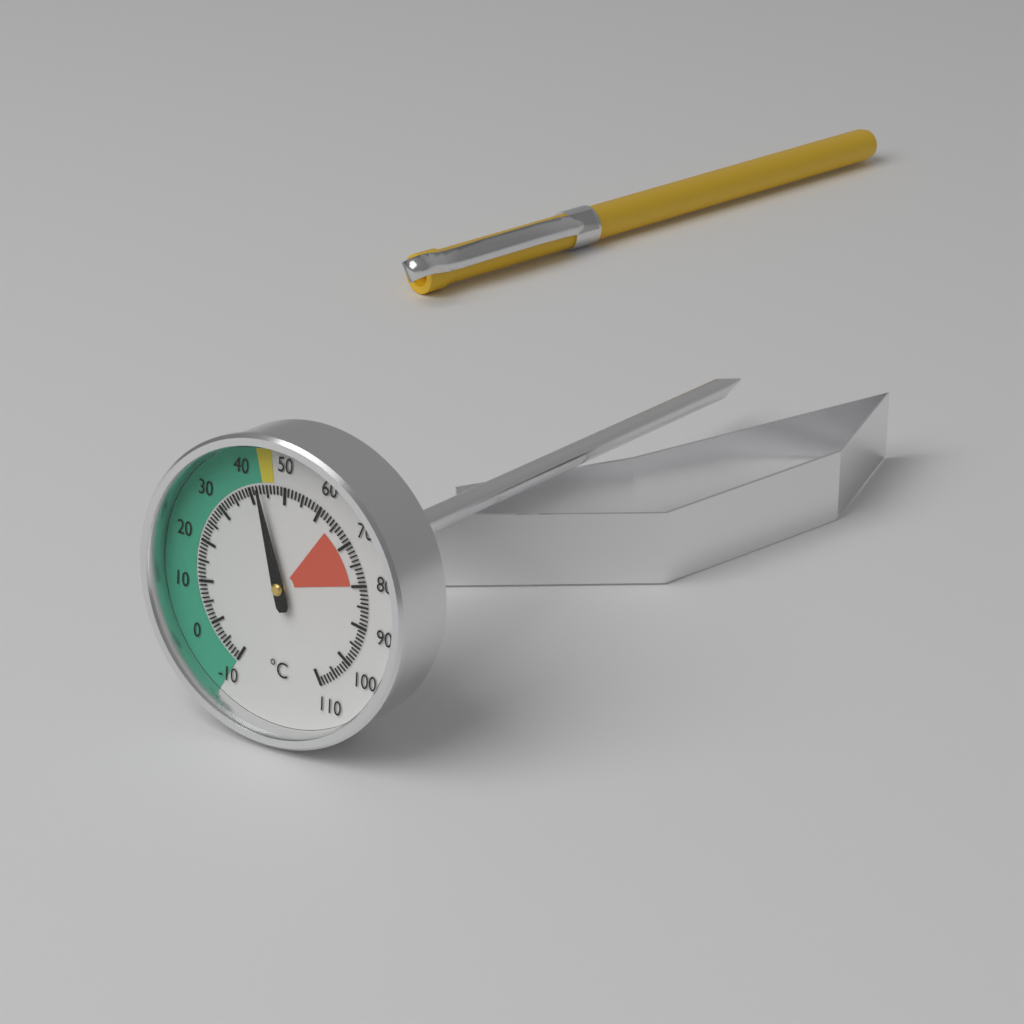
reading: 43 °C
